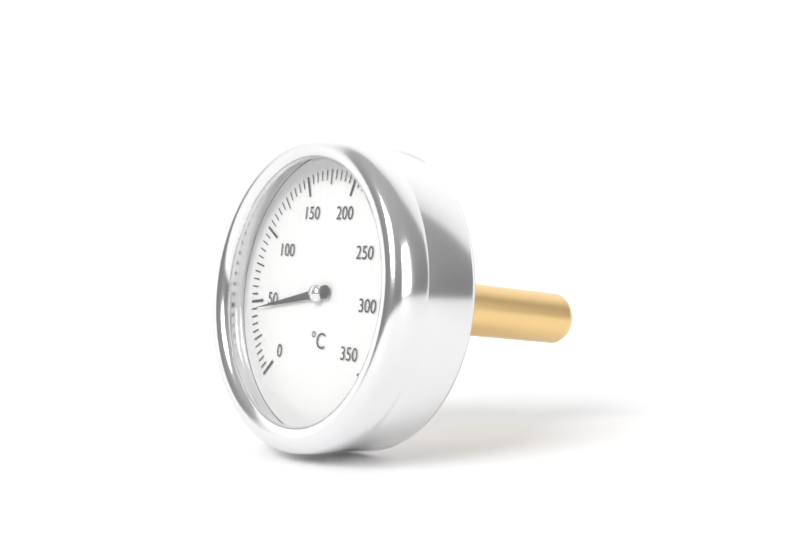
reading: 45 °C
